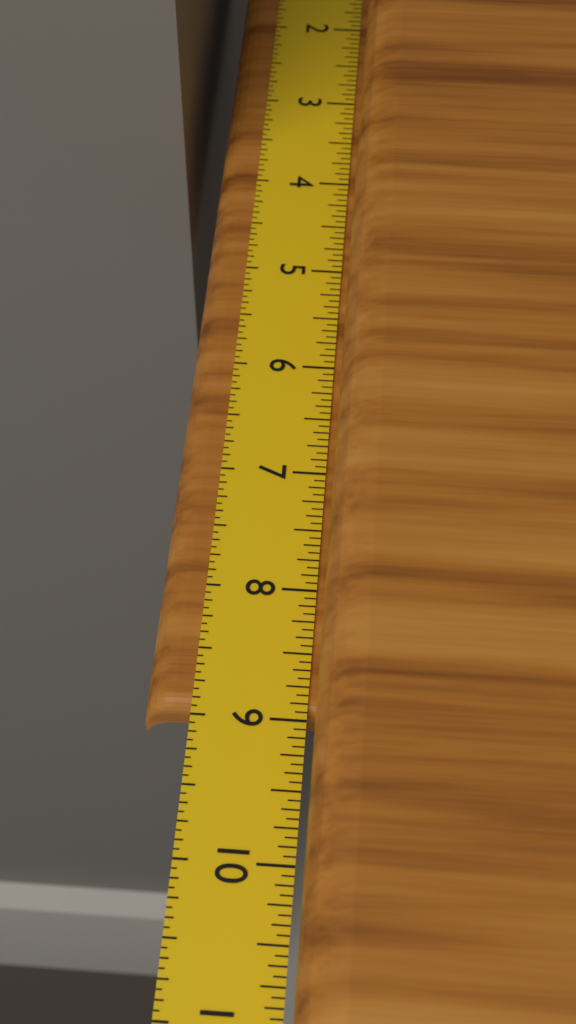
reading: 8.9375 in
